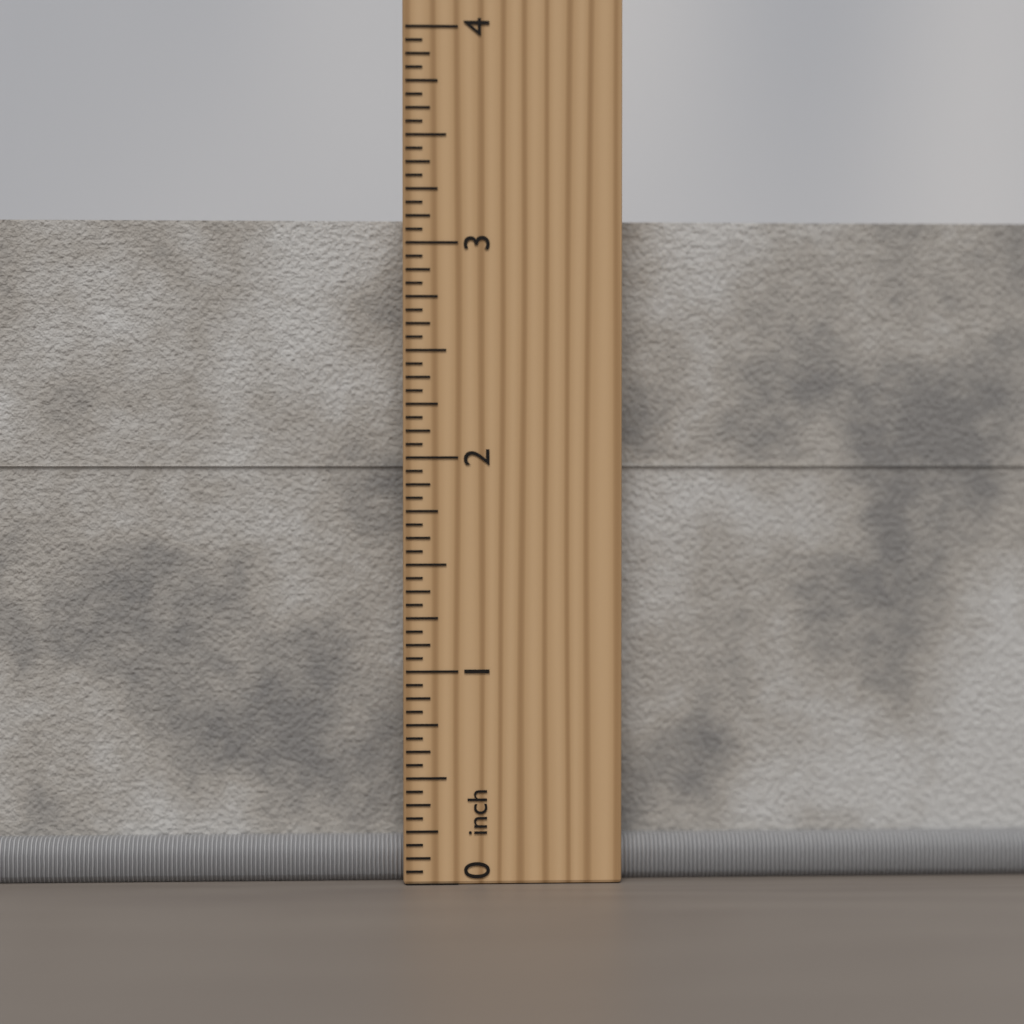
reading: 3.1250 inch
